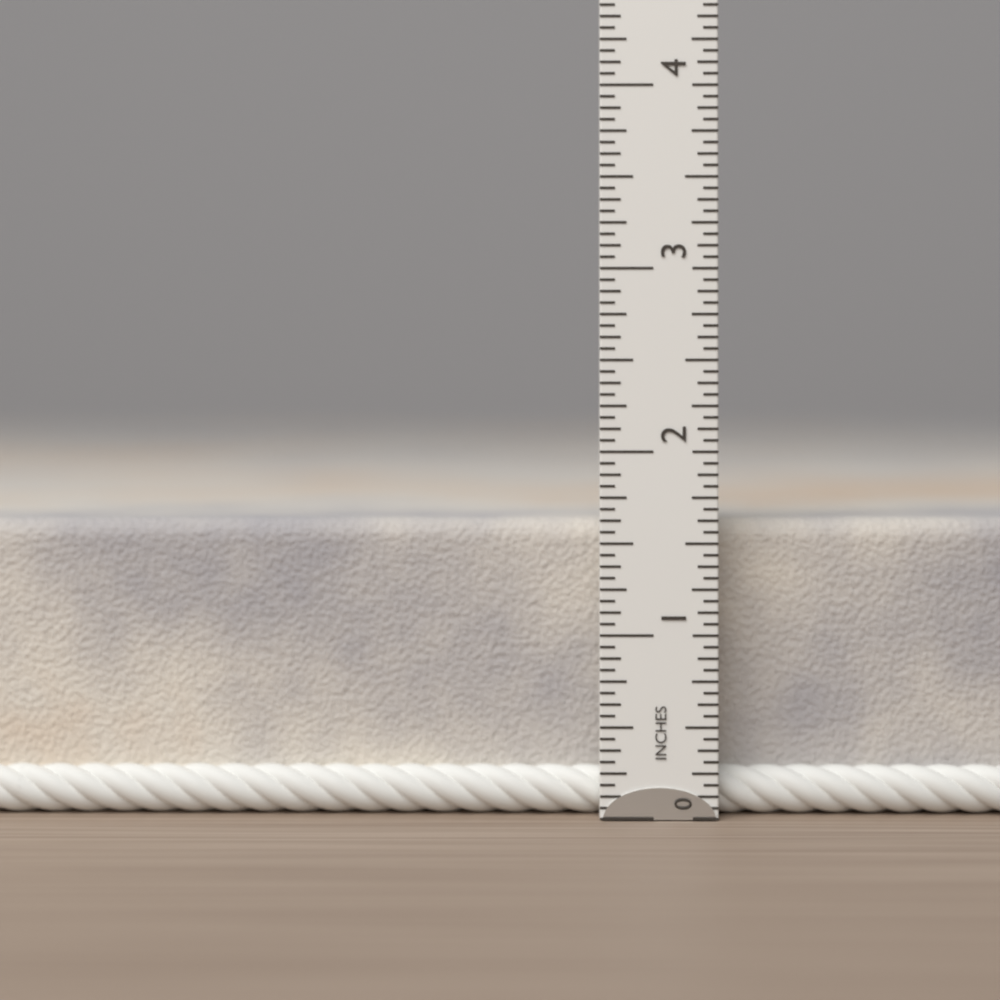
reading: 1.6250 in
